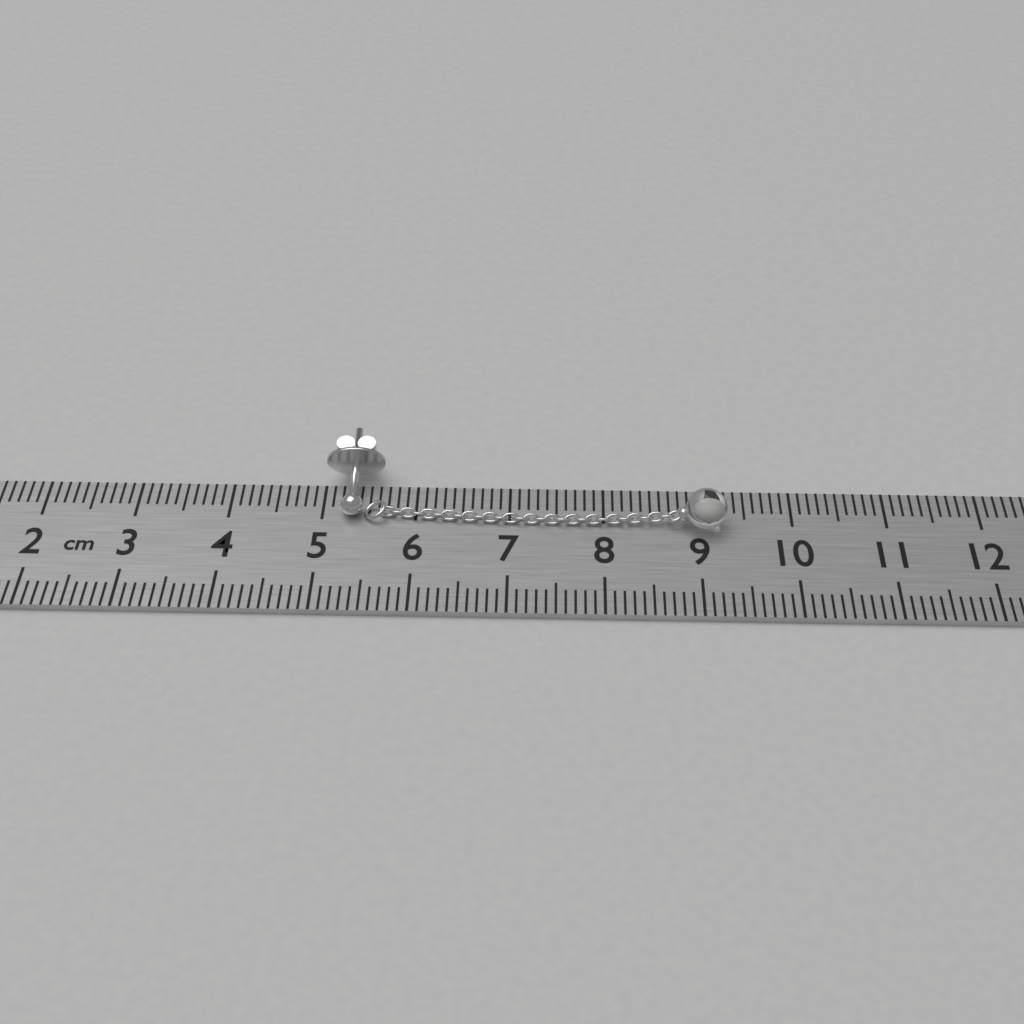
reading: 9.3 cm
